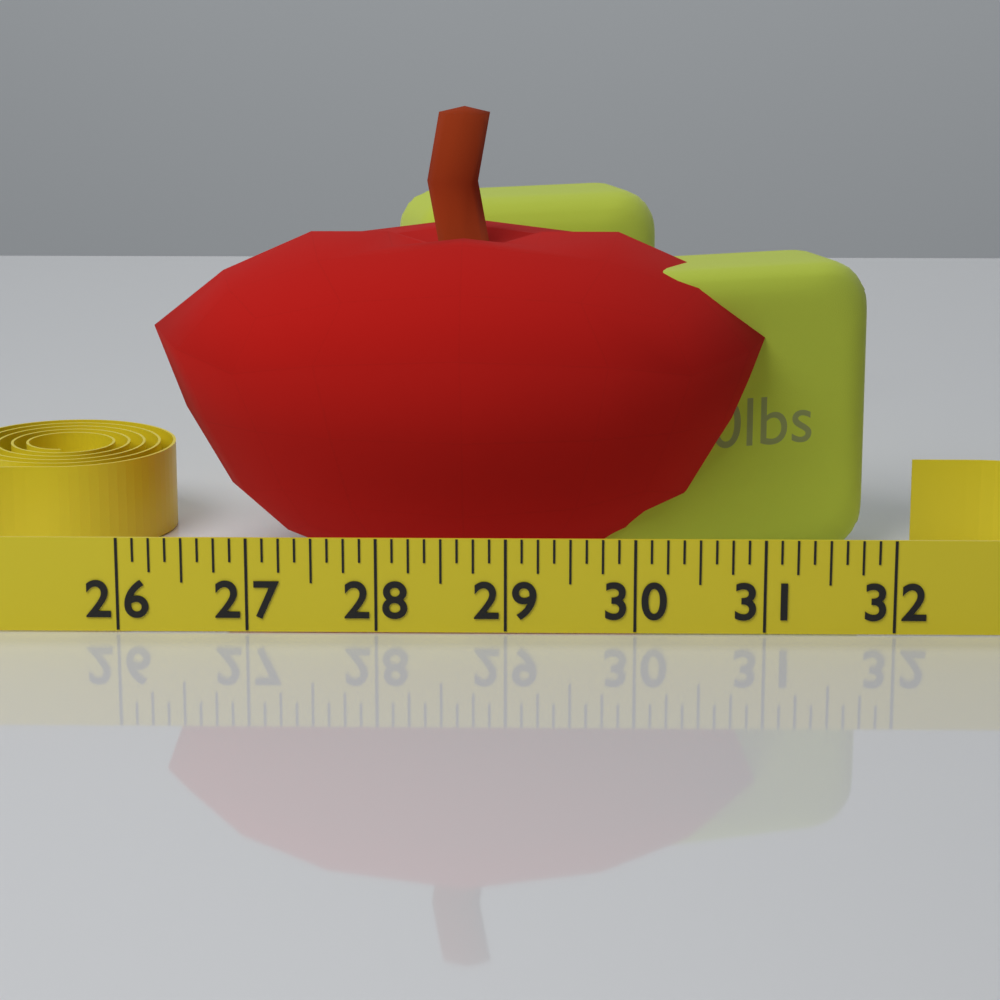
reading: 31.250 (no unit)
